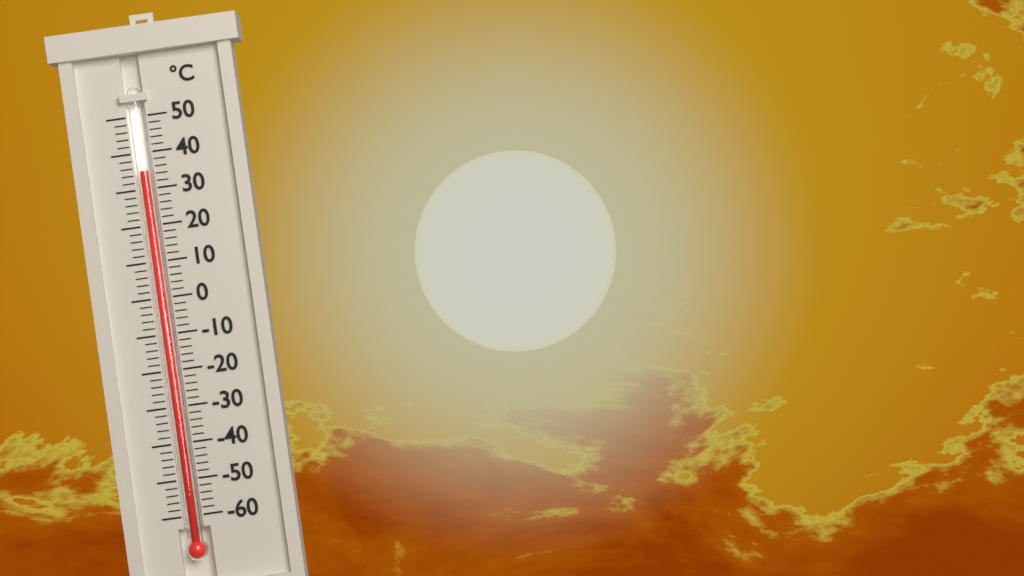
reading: 35 °C
